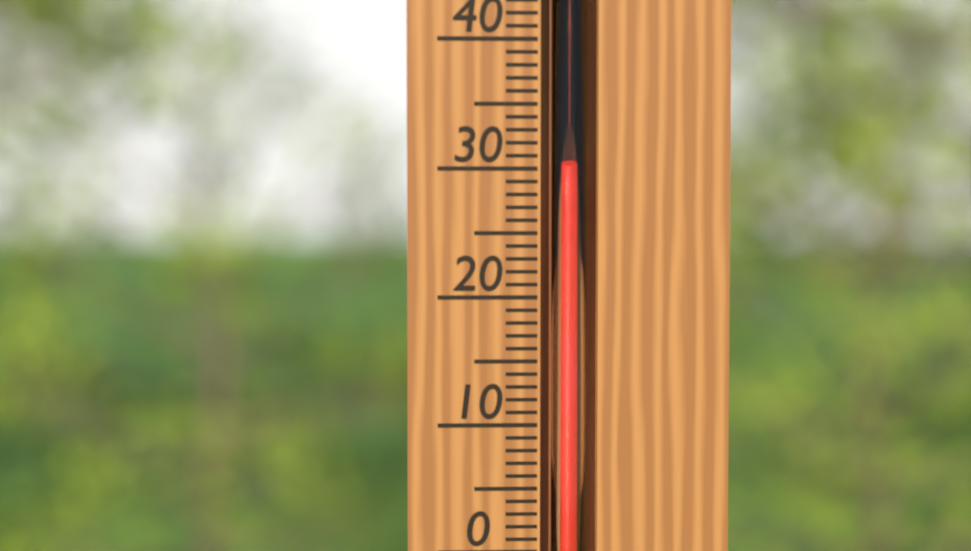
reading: 30 °C
